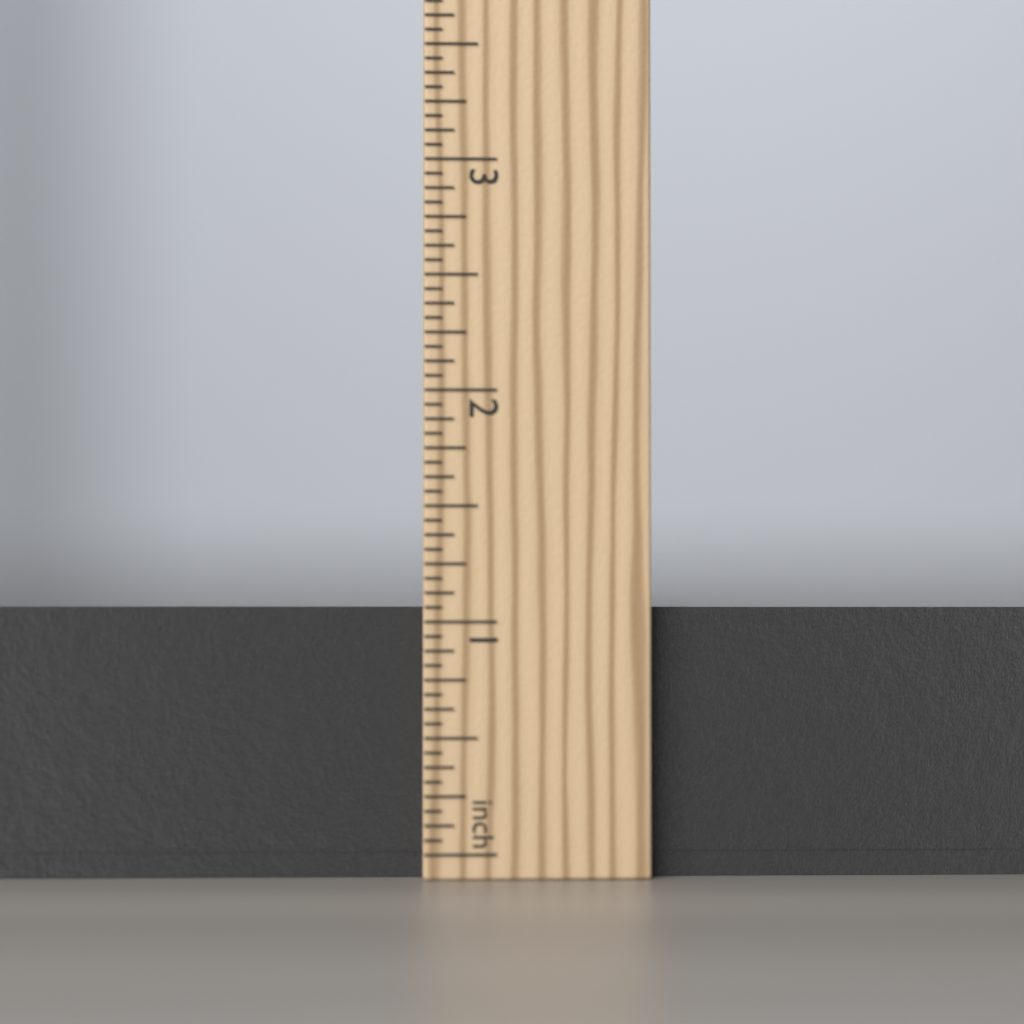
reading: 1.0625 in
